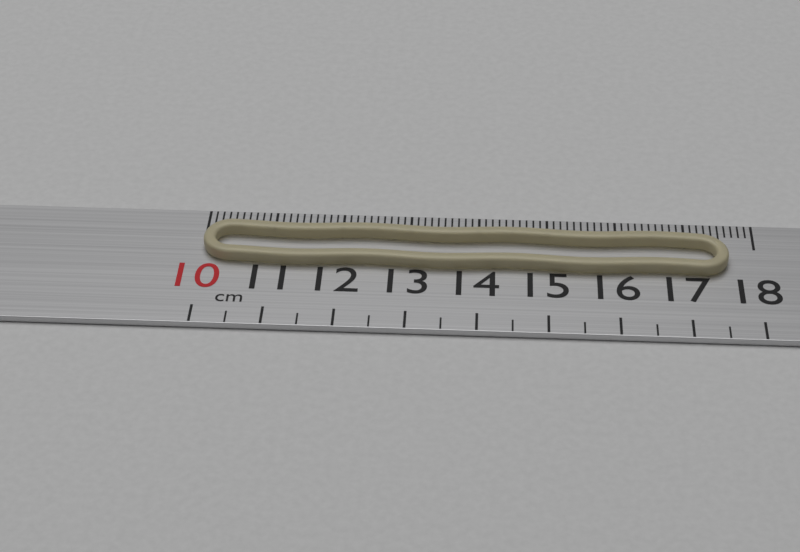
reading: 17.6 cm
